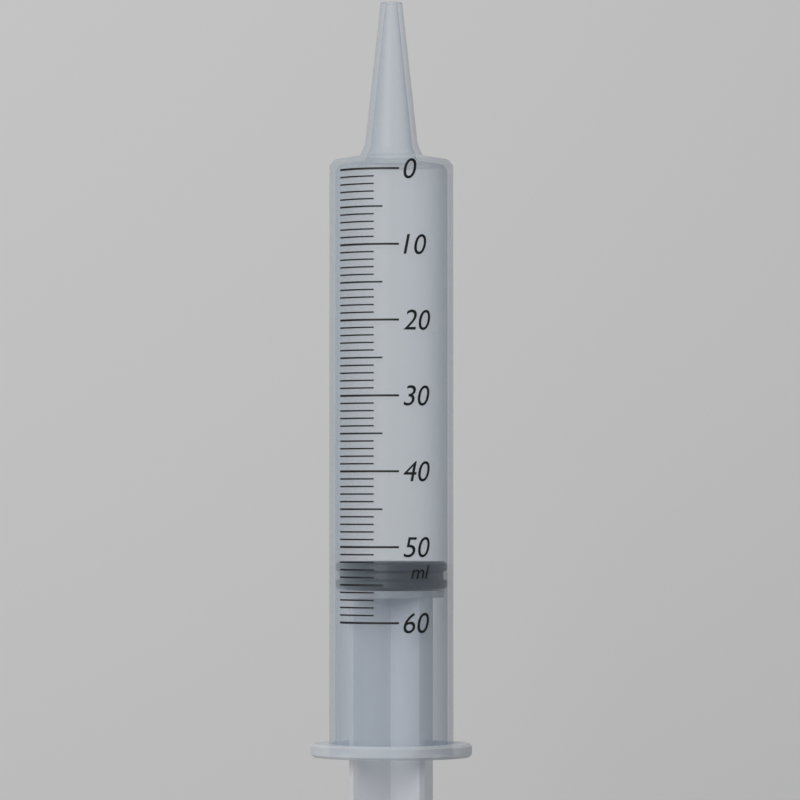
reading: 52 ml
